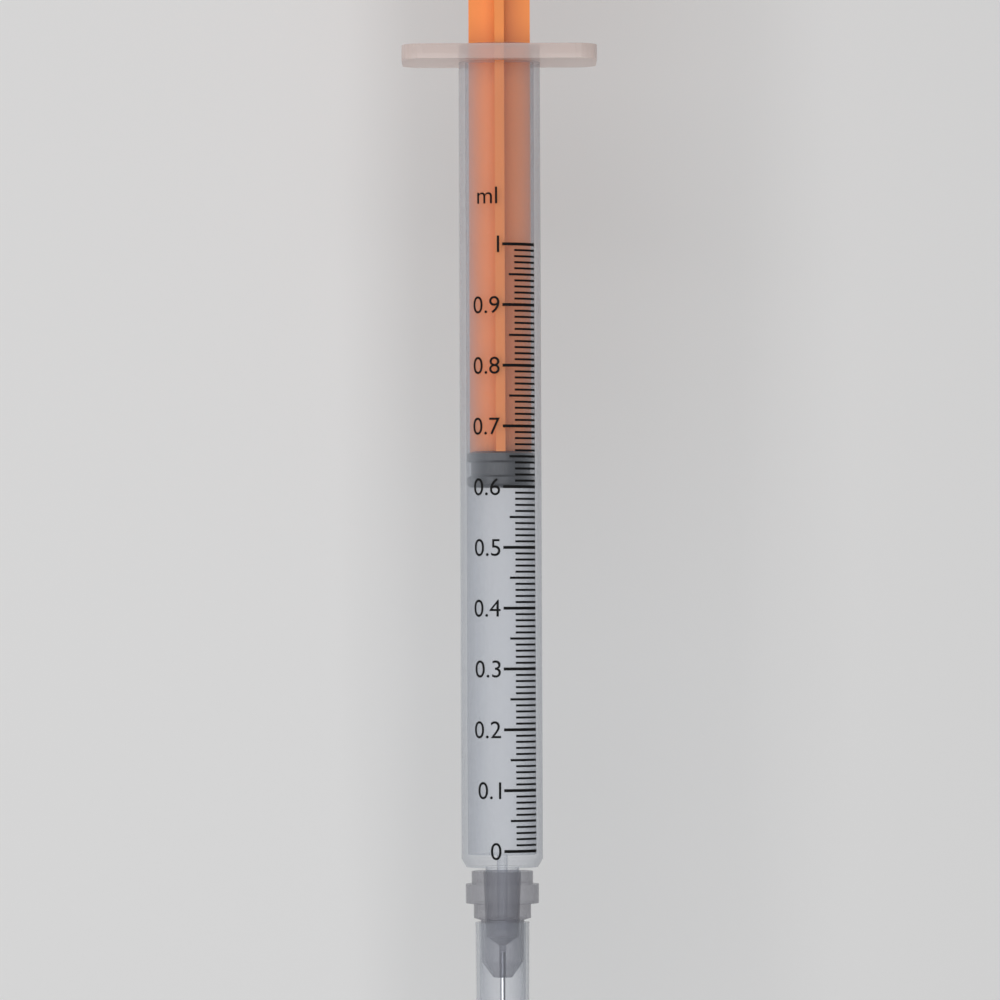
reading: 0.60 ml
